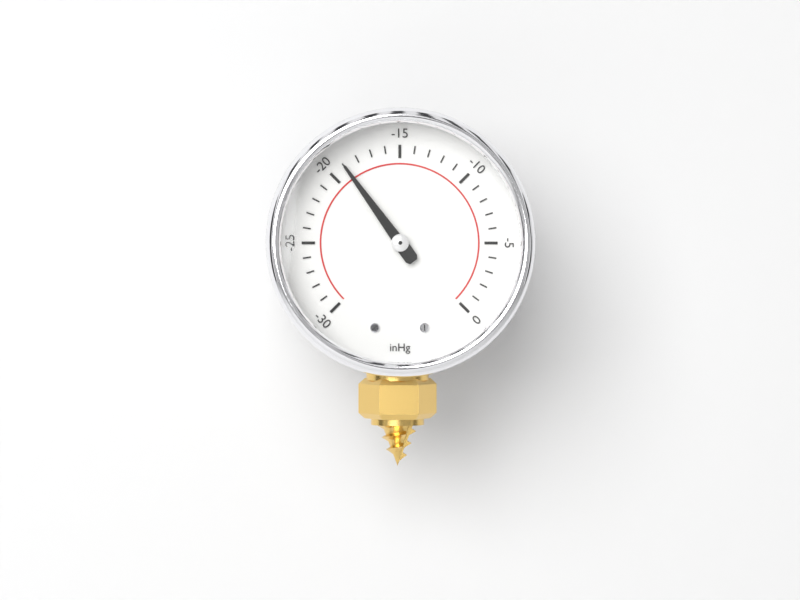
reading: -19 inHg
